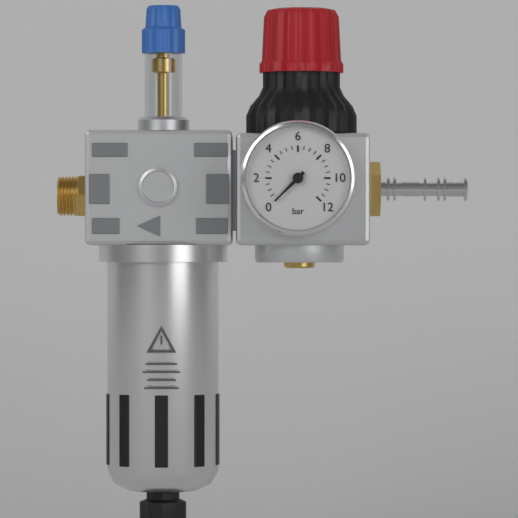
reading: 0.0 bar
